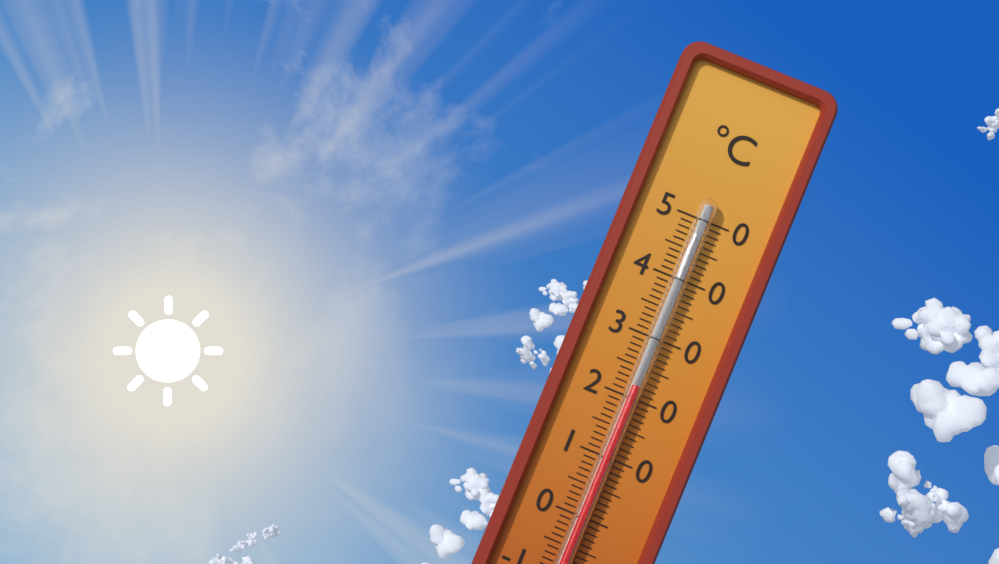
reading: 22 °C
